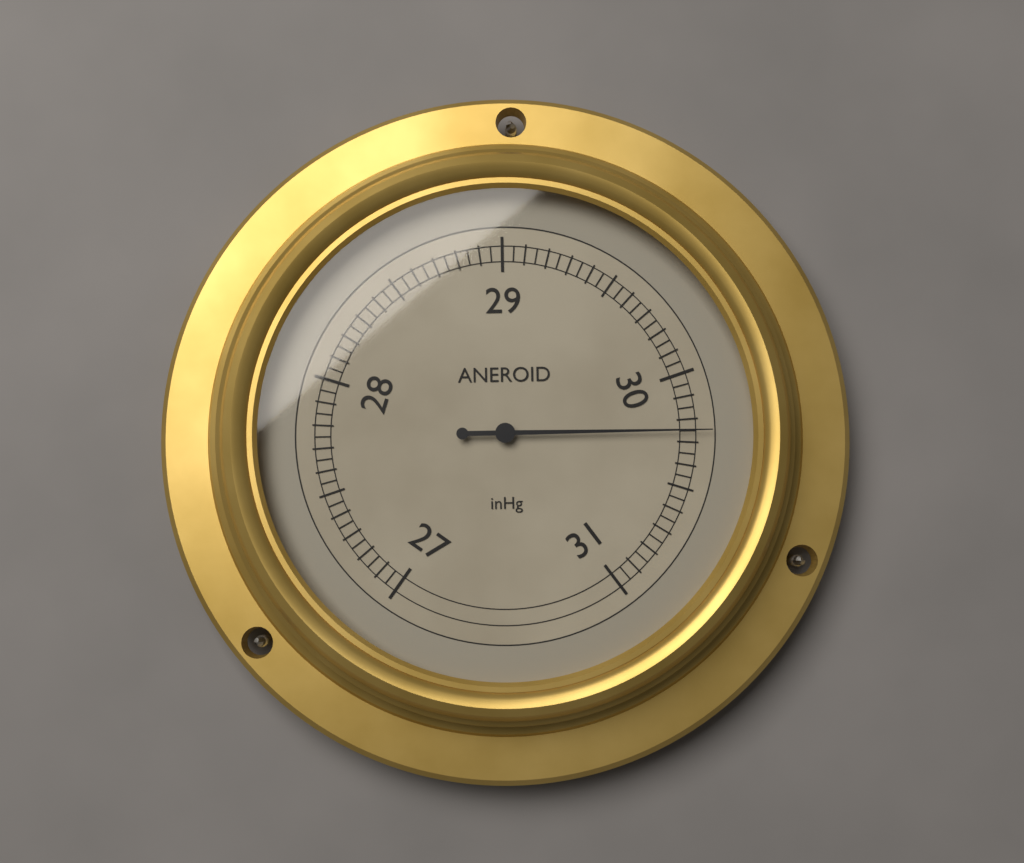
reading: 30.25 inHg
